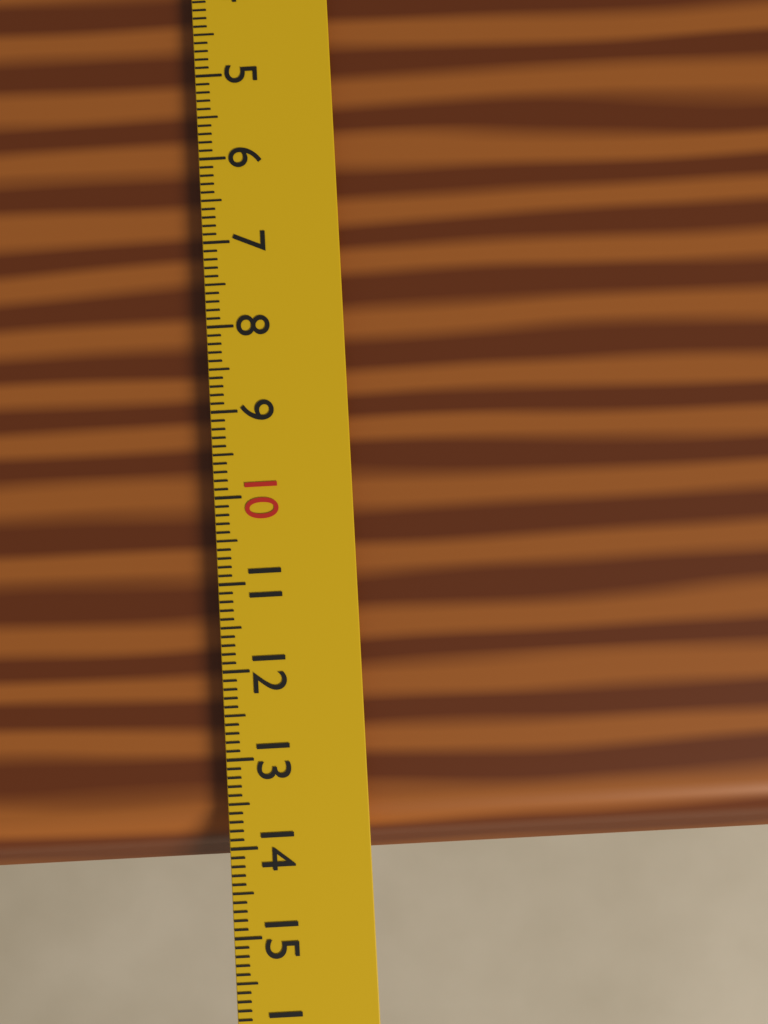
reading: 14.2 cm
